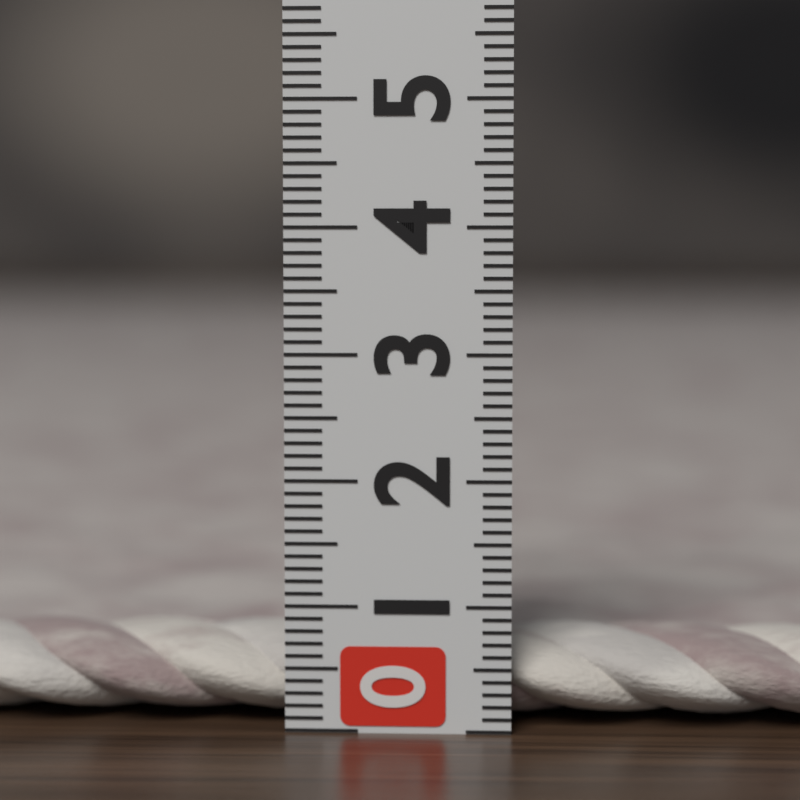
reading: 0.7 (no unit)
